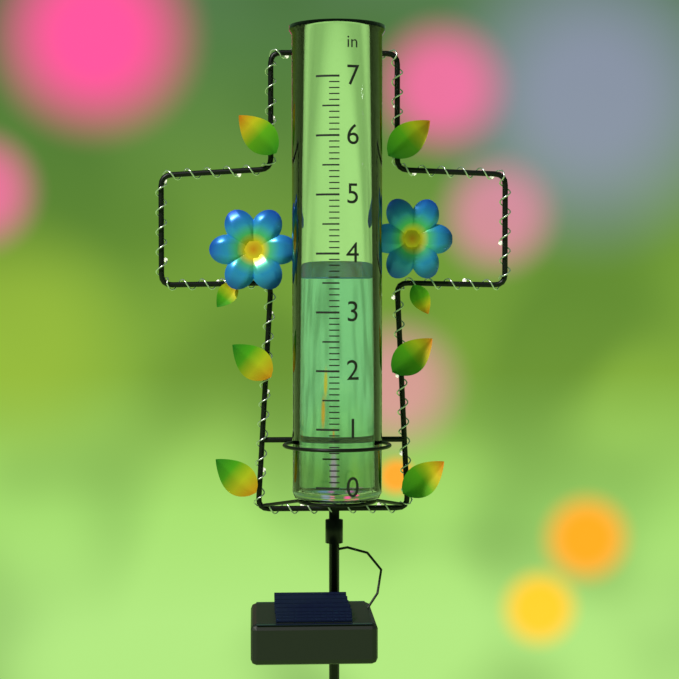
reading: 3.6 in
